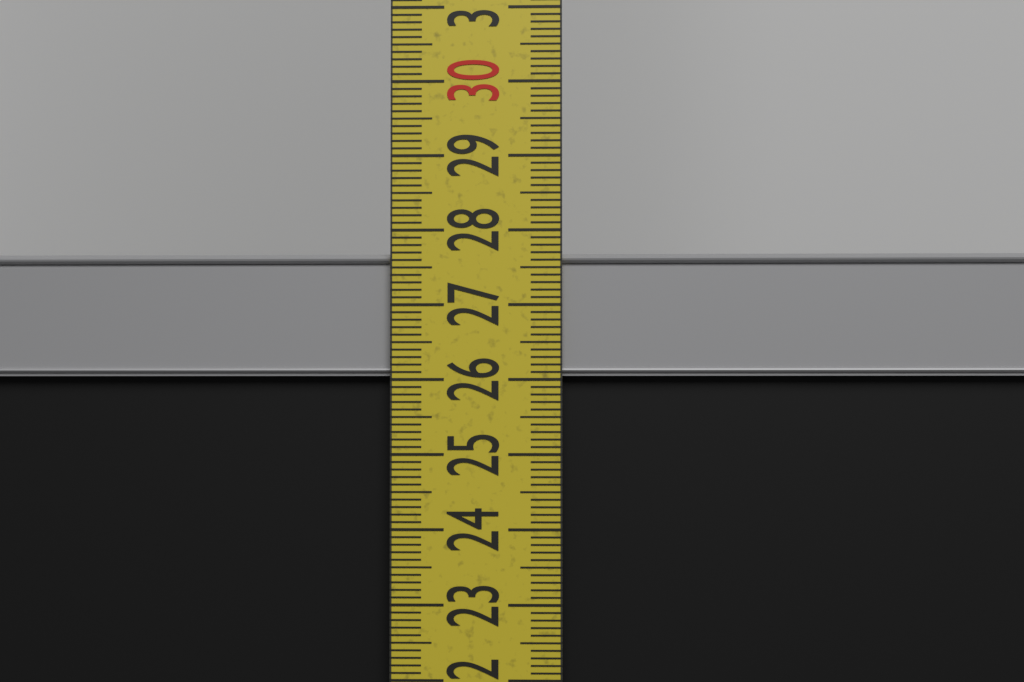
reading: 27.7 cm
